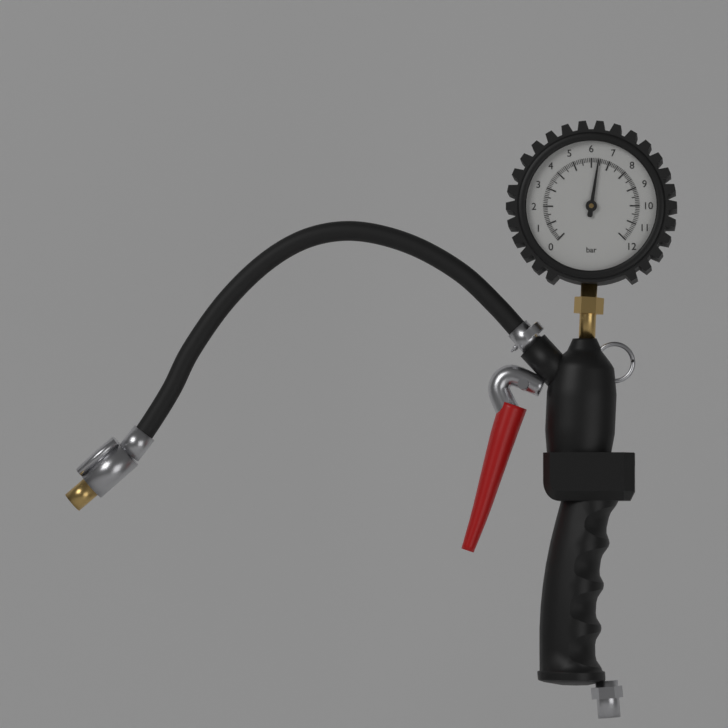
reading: 6.4 bar
